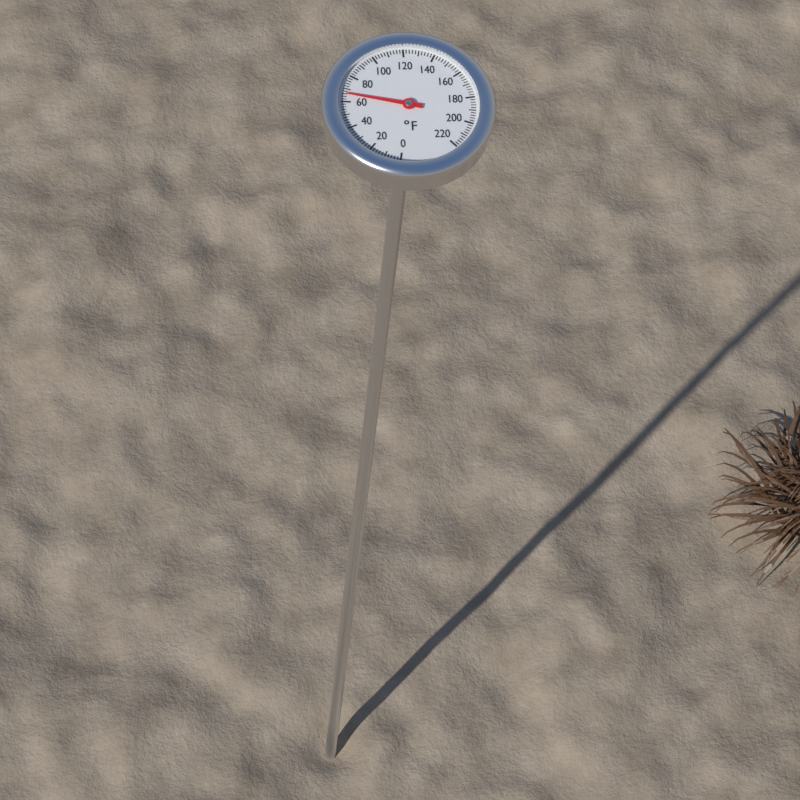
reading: 66 °F
